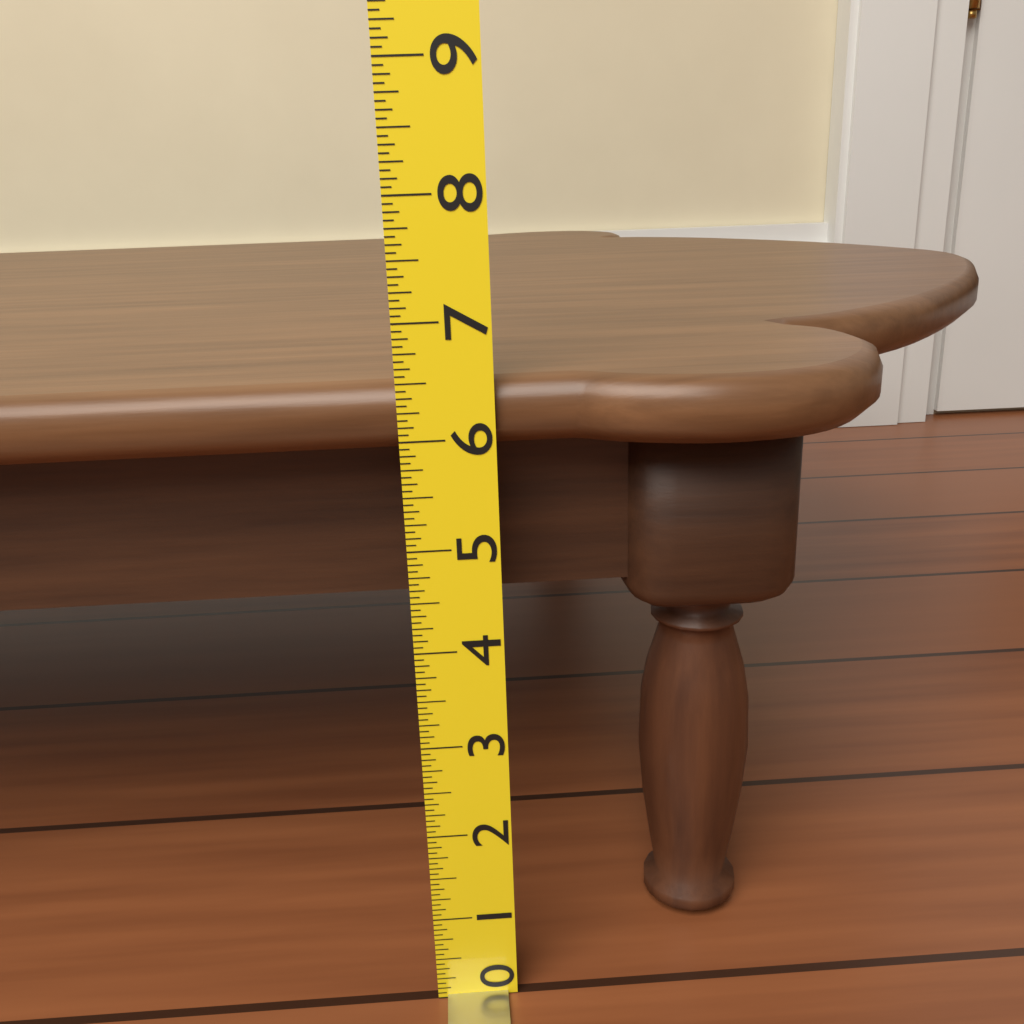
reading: 6.5000 (no unit)
